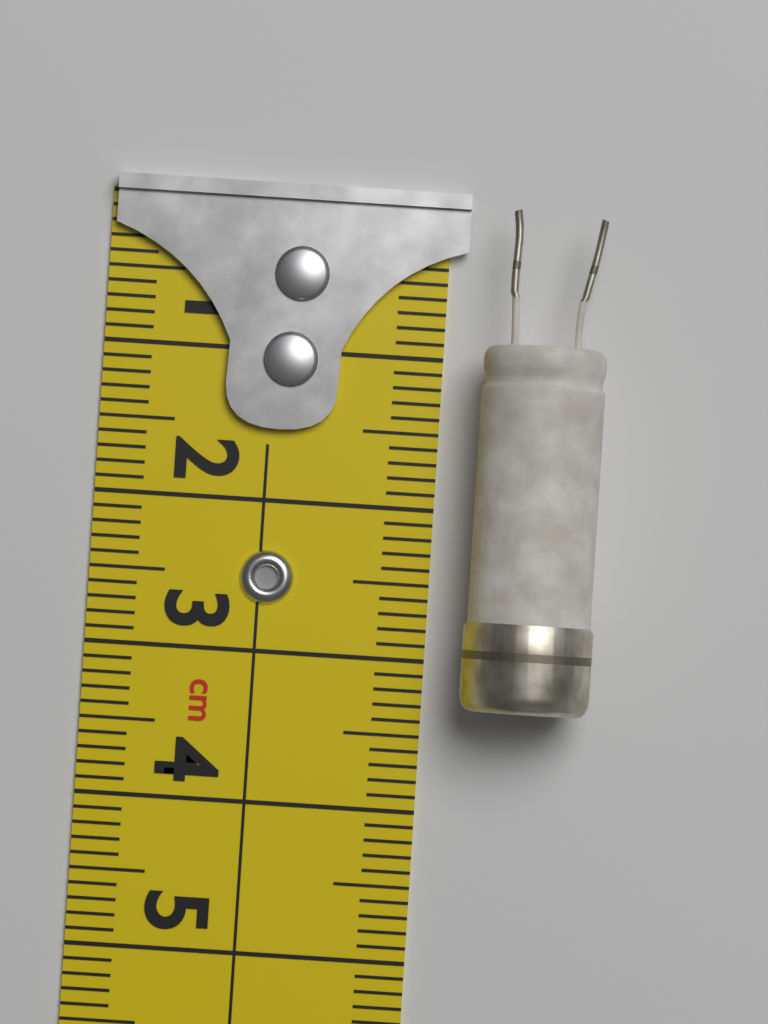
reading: 3.3 cm
